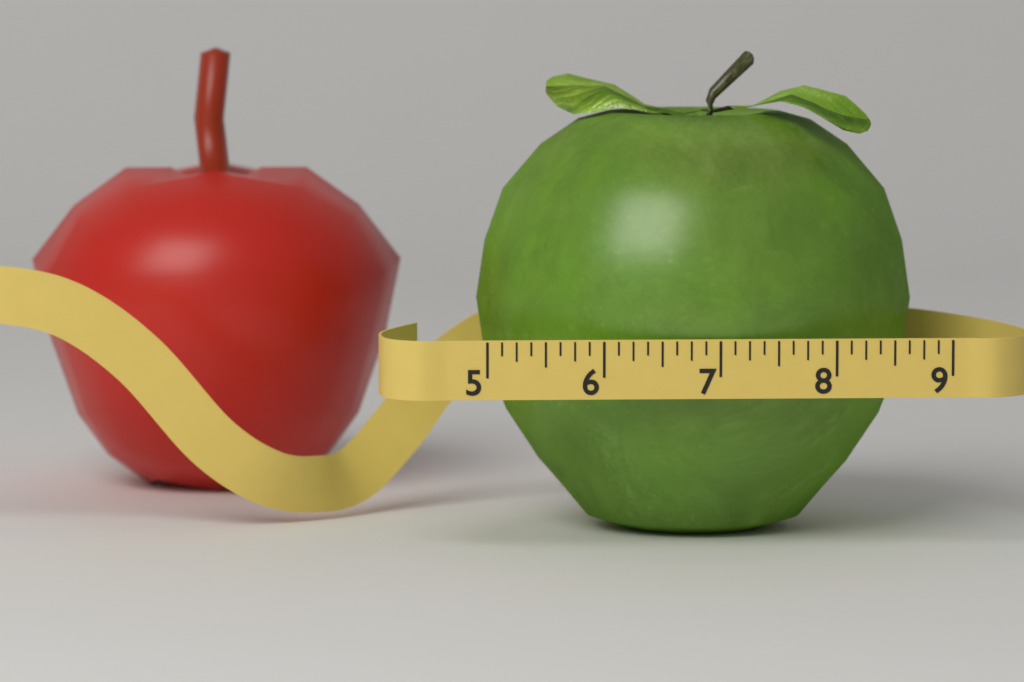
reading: 8.875 (no unit)
